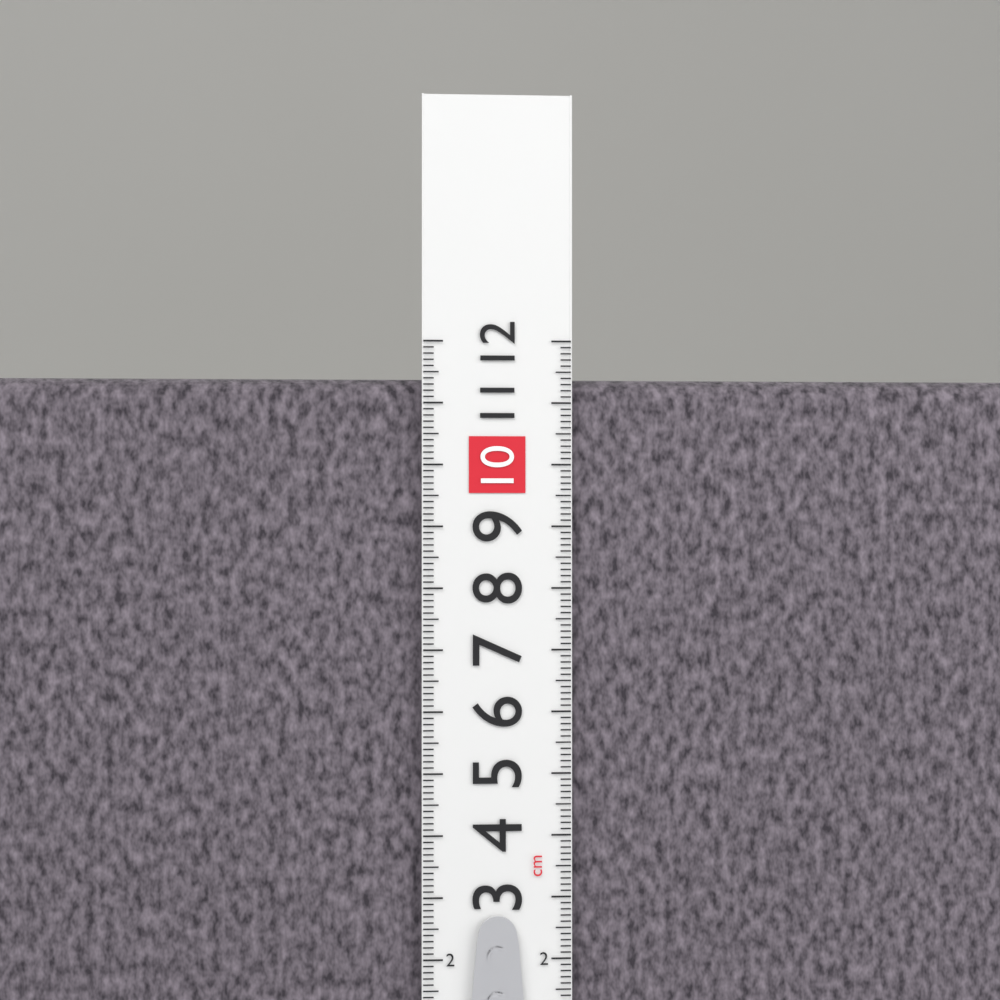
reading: 11.4 cm
